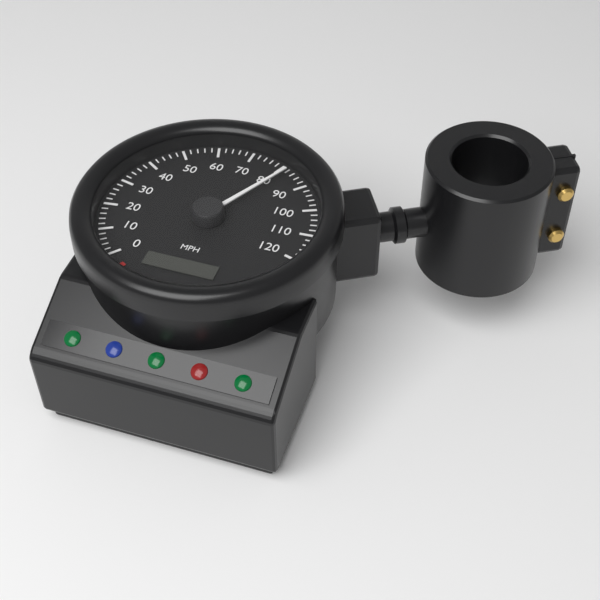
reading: 82 mph
